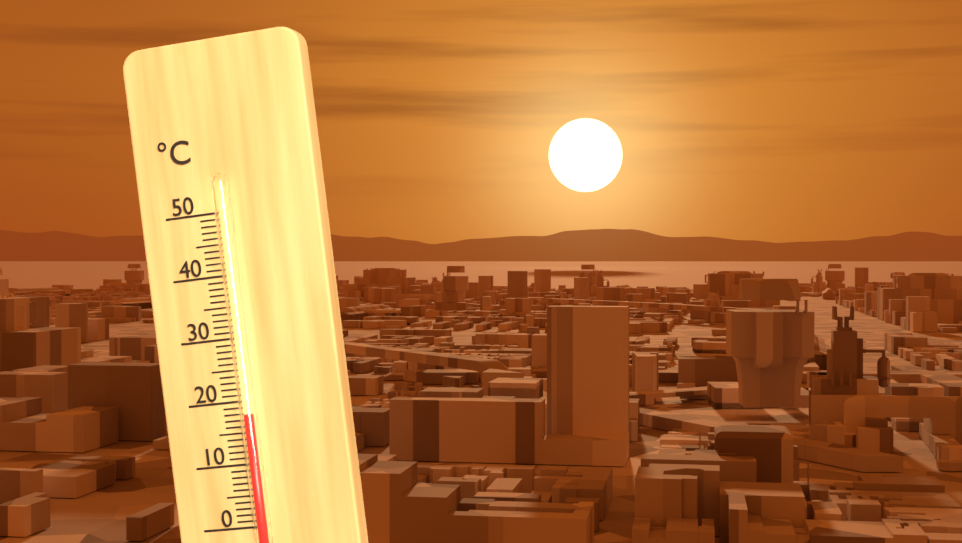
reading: 18 °C
